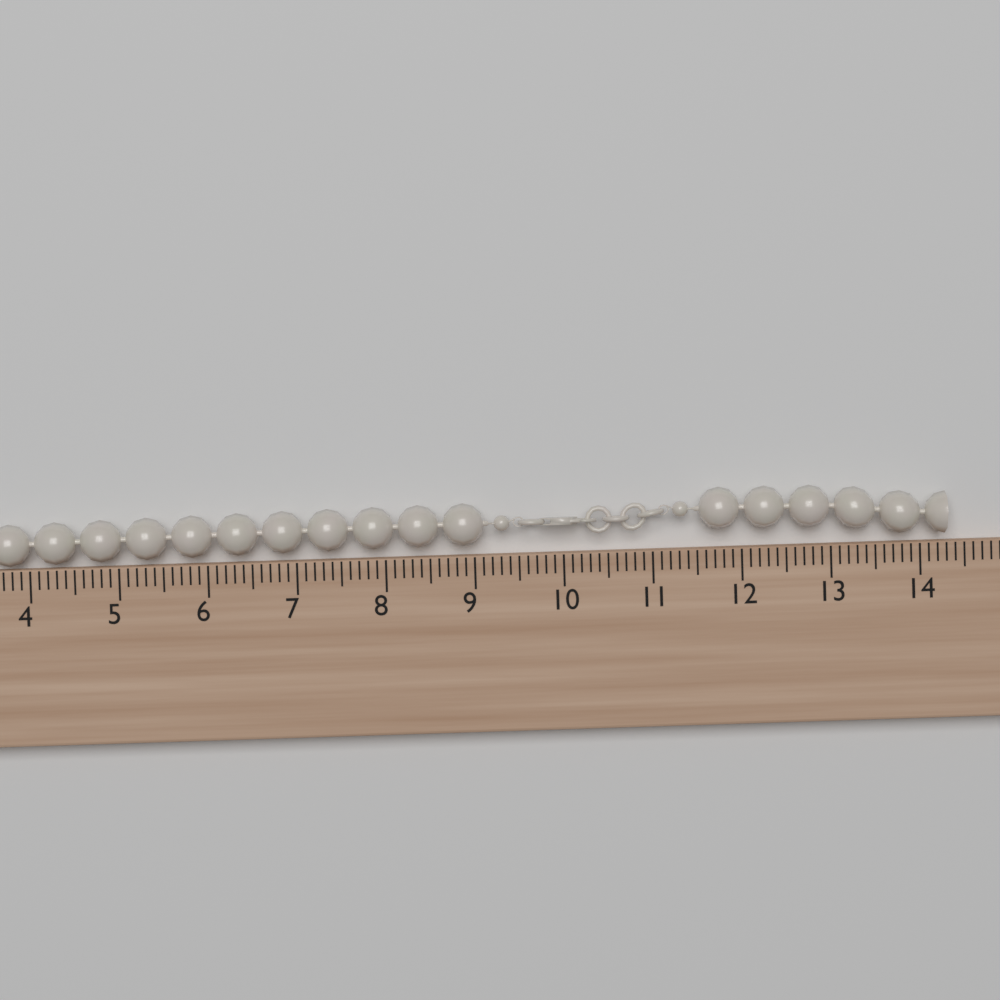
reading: 14.3 cm
